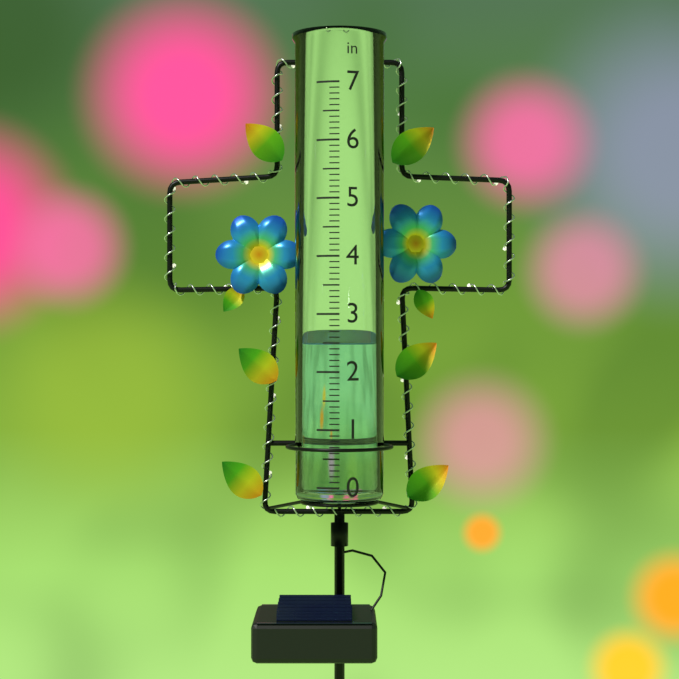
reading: 2.5 in
